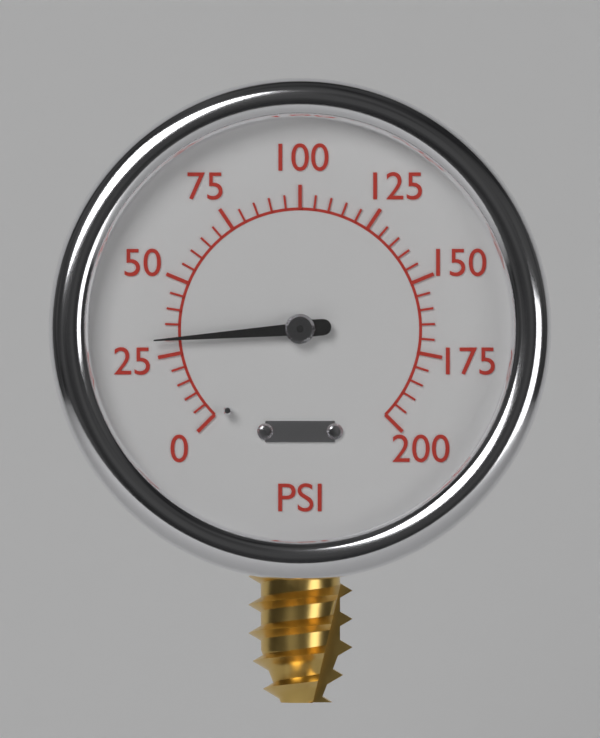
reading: 30 psi
